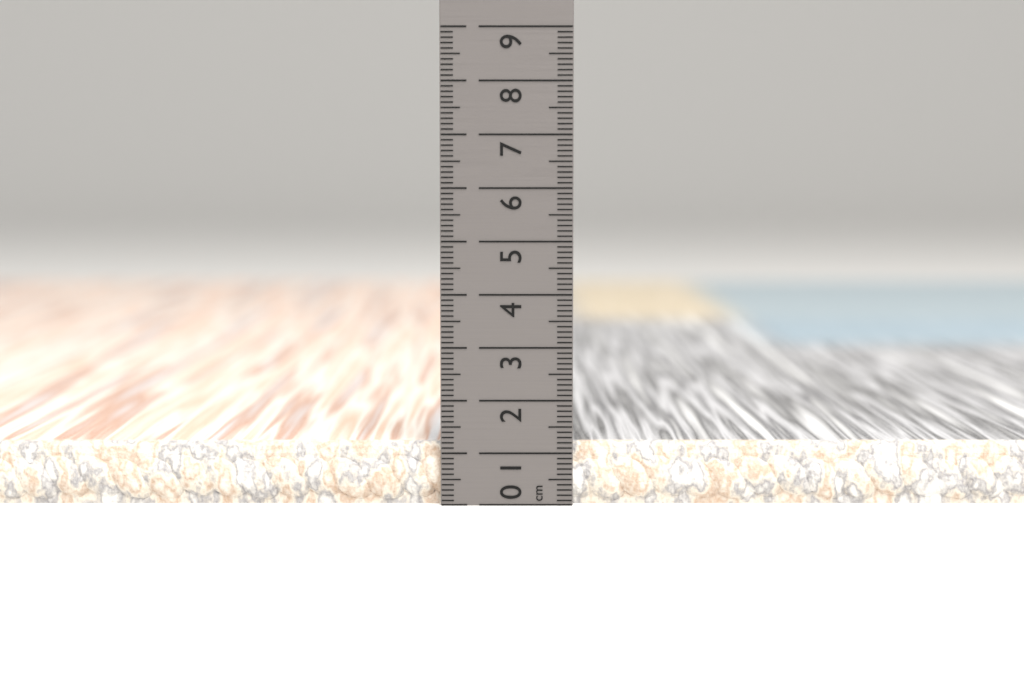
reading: 1.2 cm
